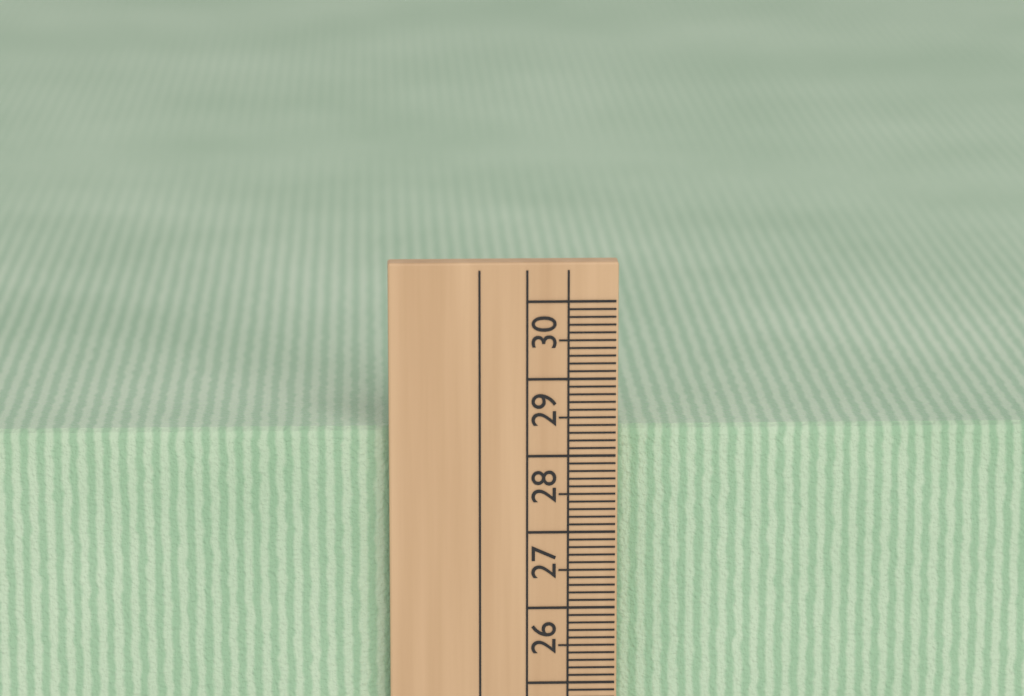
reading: 28.3 cm
